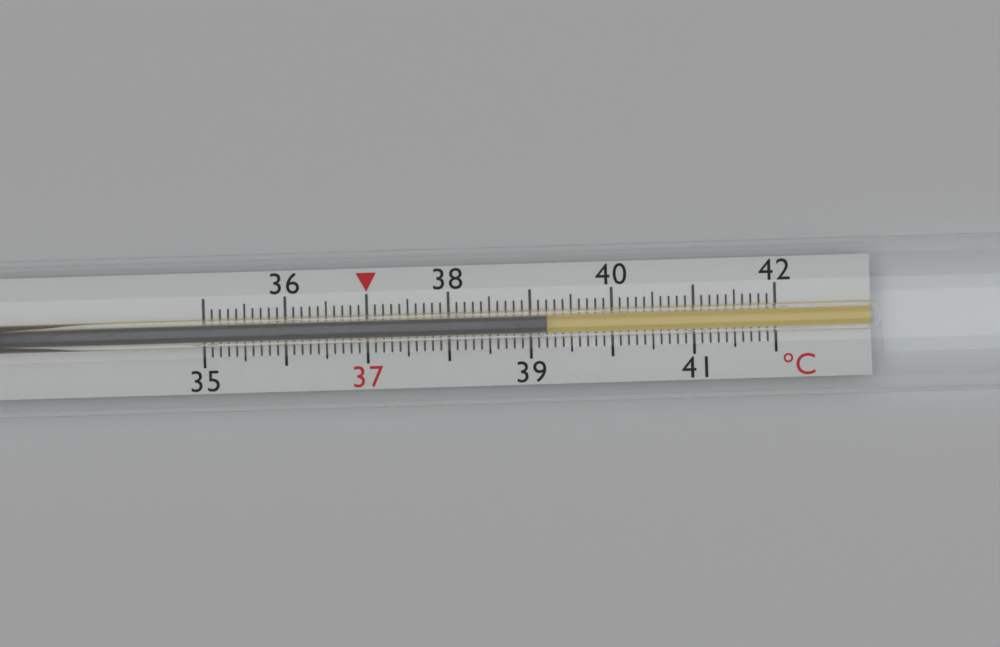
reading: 39.2 °C
